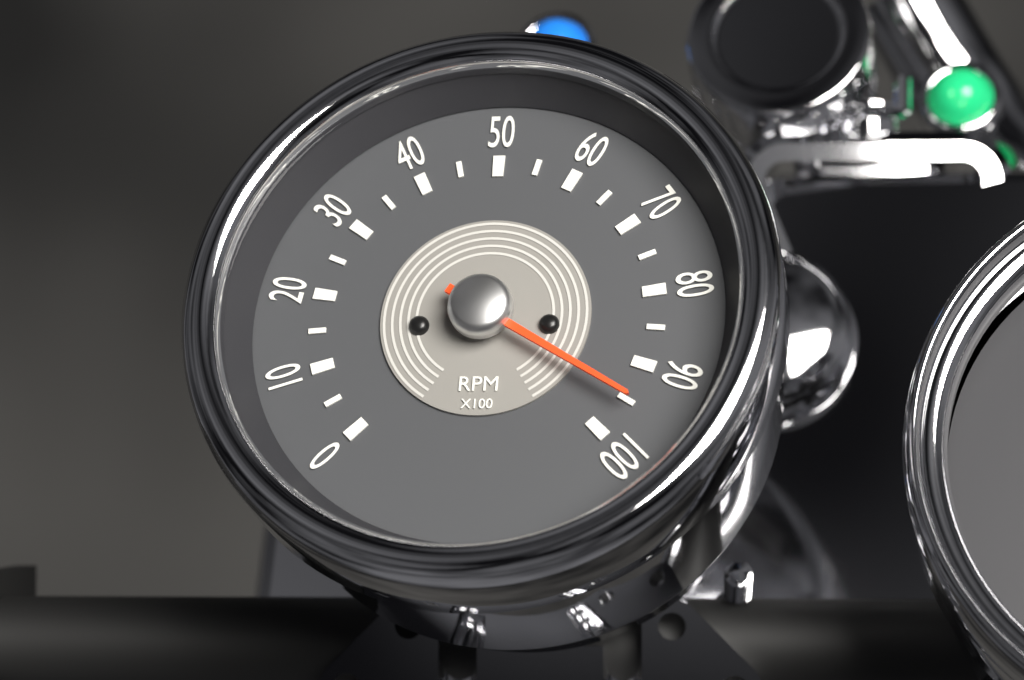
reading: 9500 RPM
